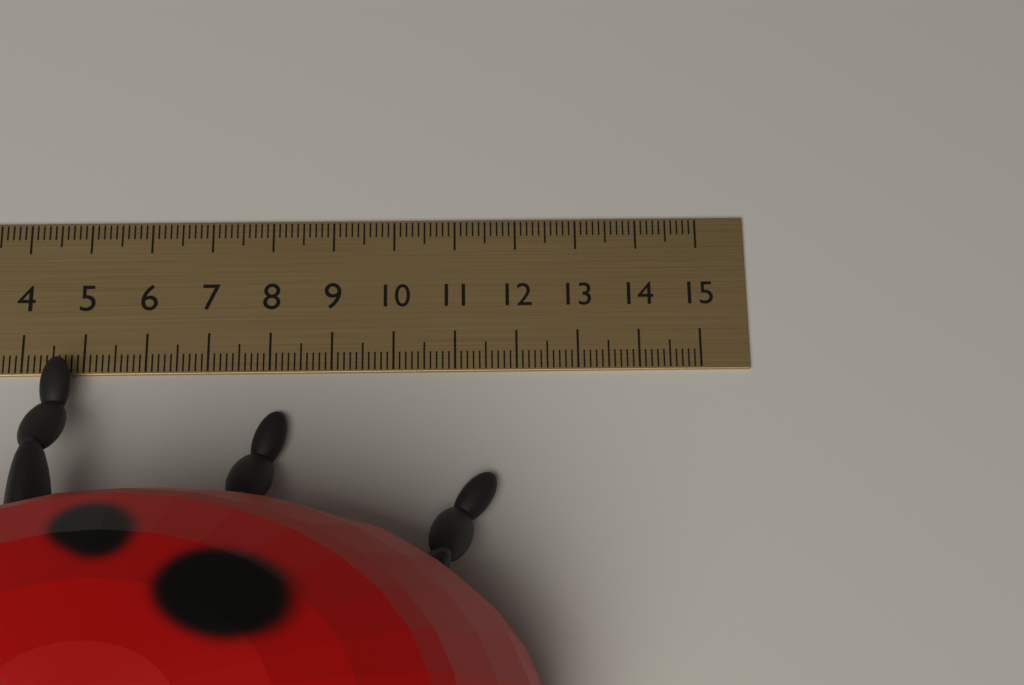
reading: 12.4 cm
